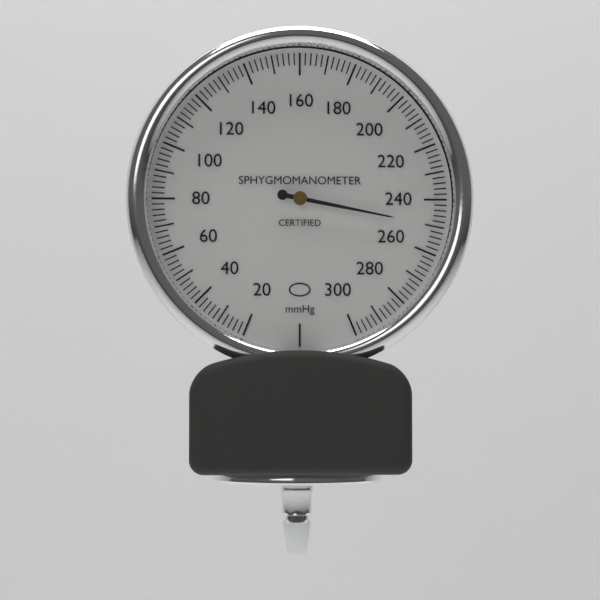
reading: 250 mmHg
